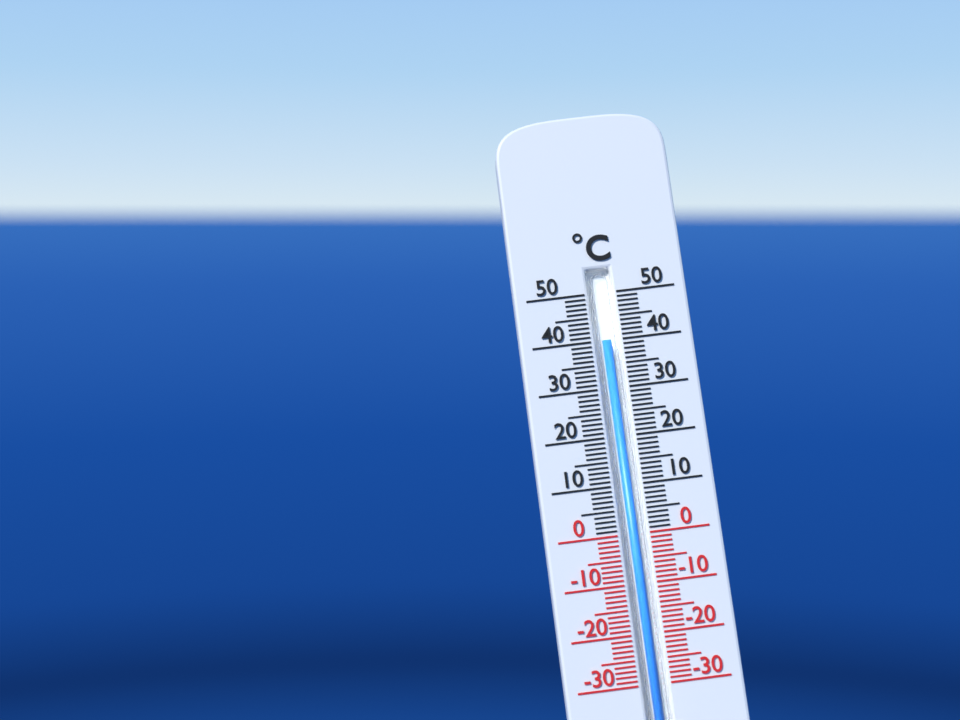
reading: 40 °C
